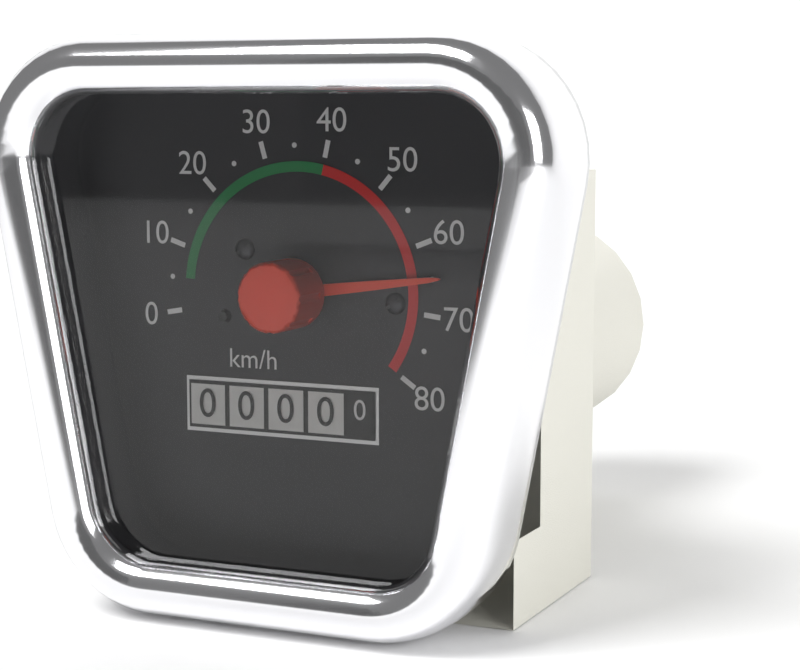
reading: 65 km/h
